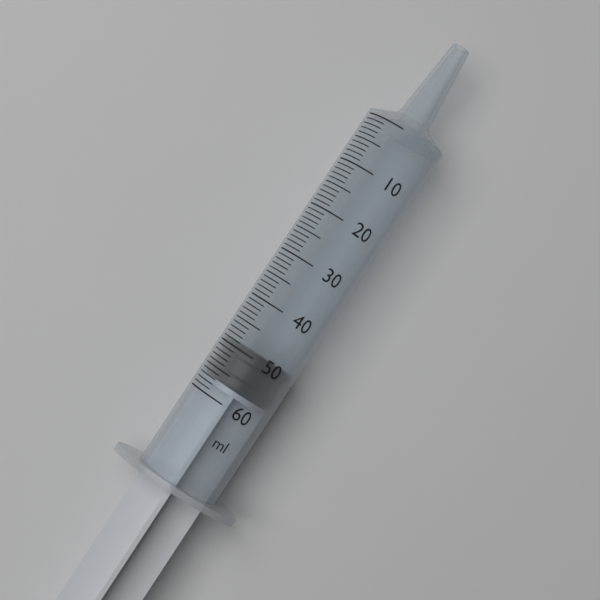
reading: 49 ml
